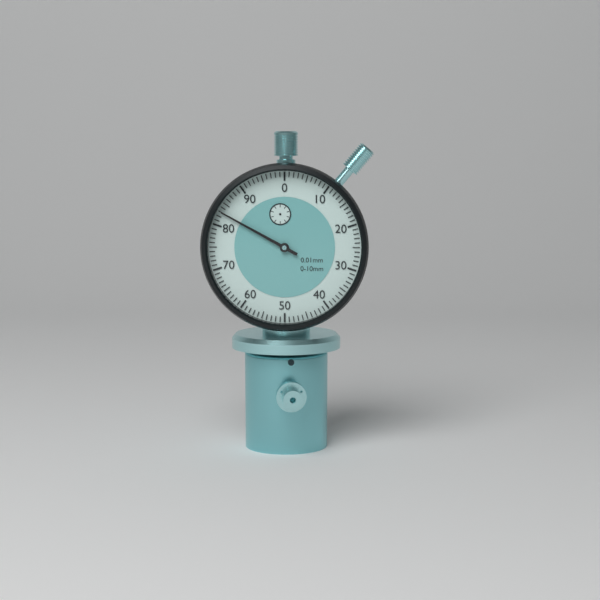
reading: 0.83 mm
